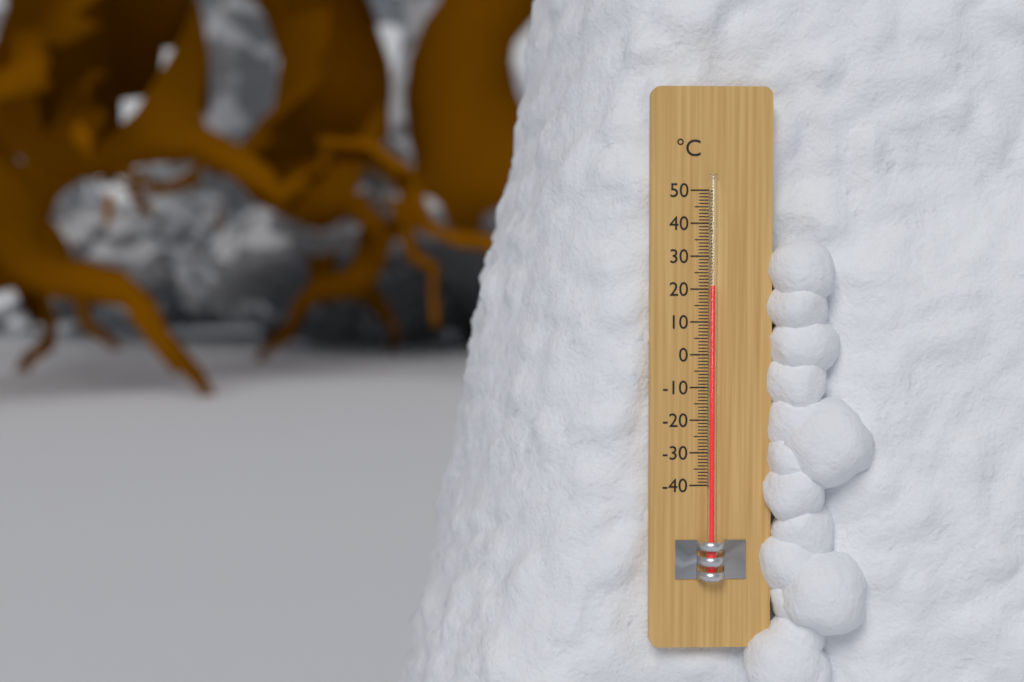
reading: 21 °C
